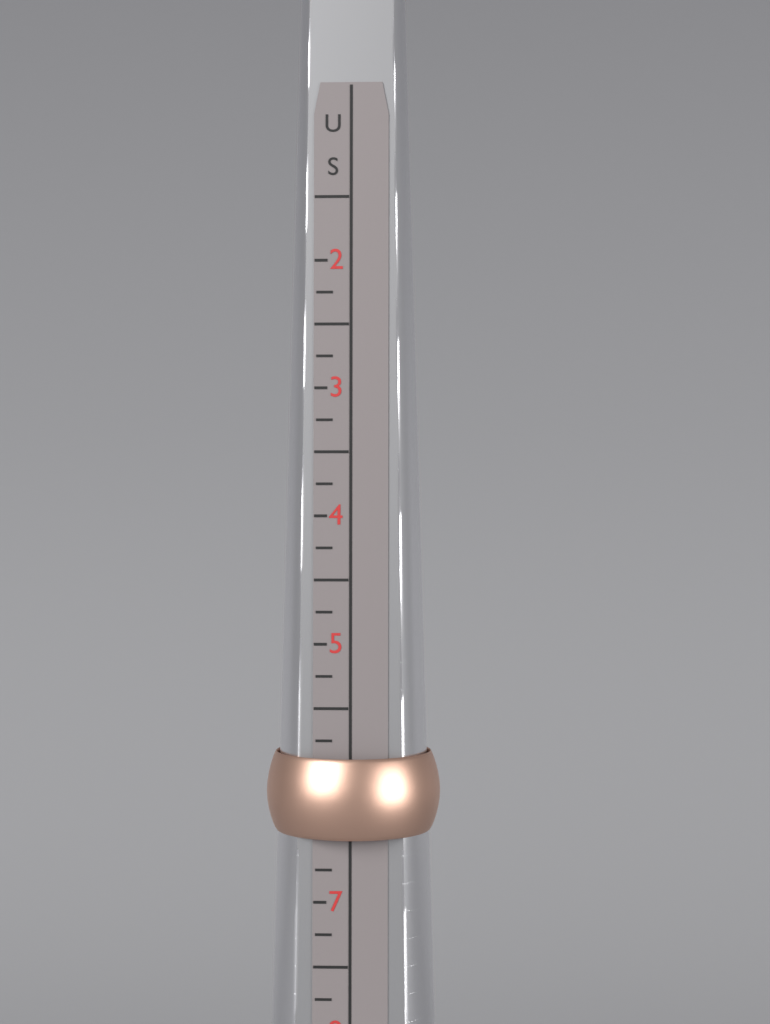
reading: 6.50 US
